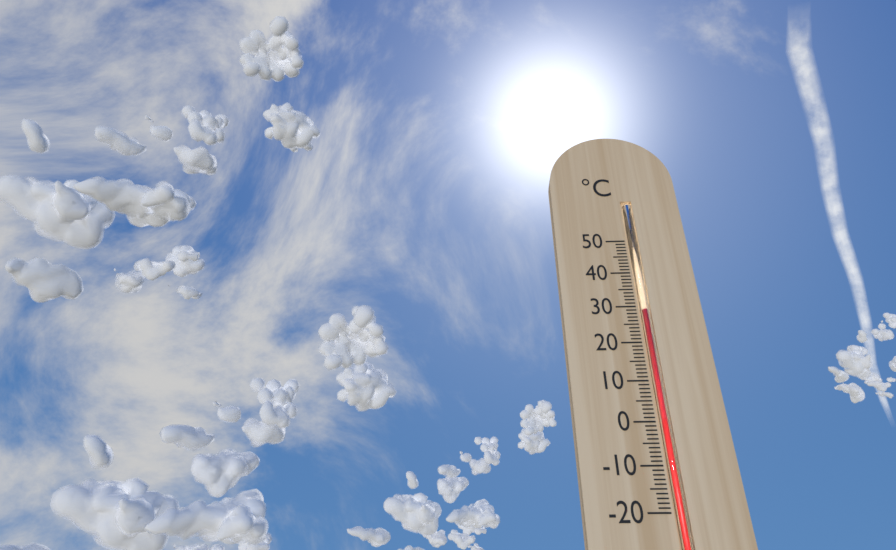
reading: 29 °C
